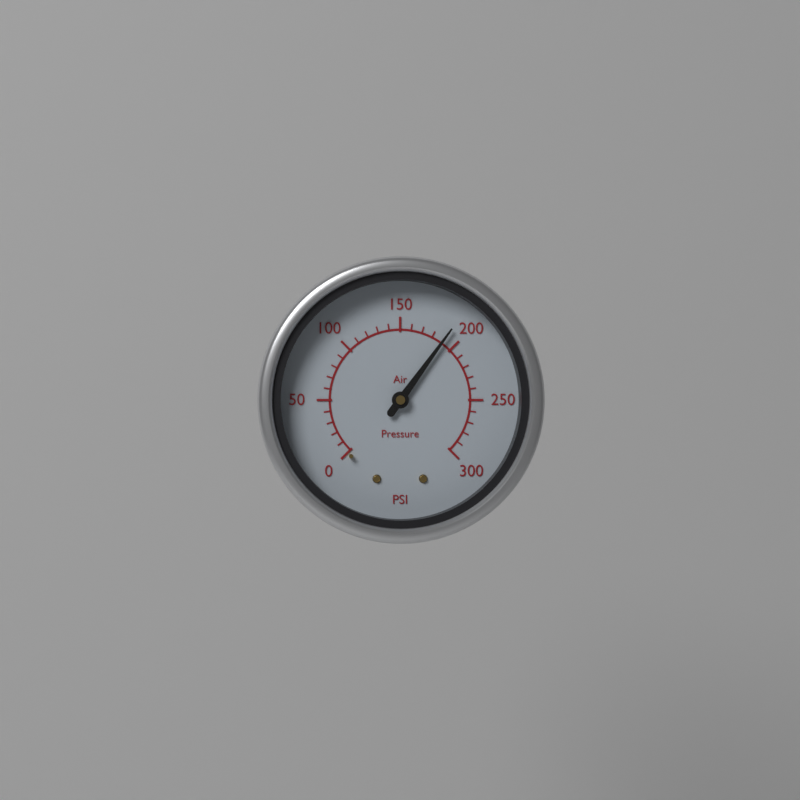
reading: 190 psi
